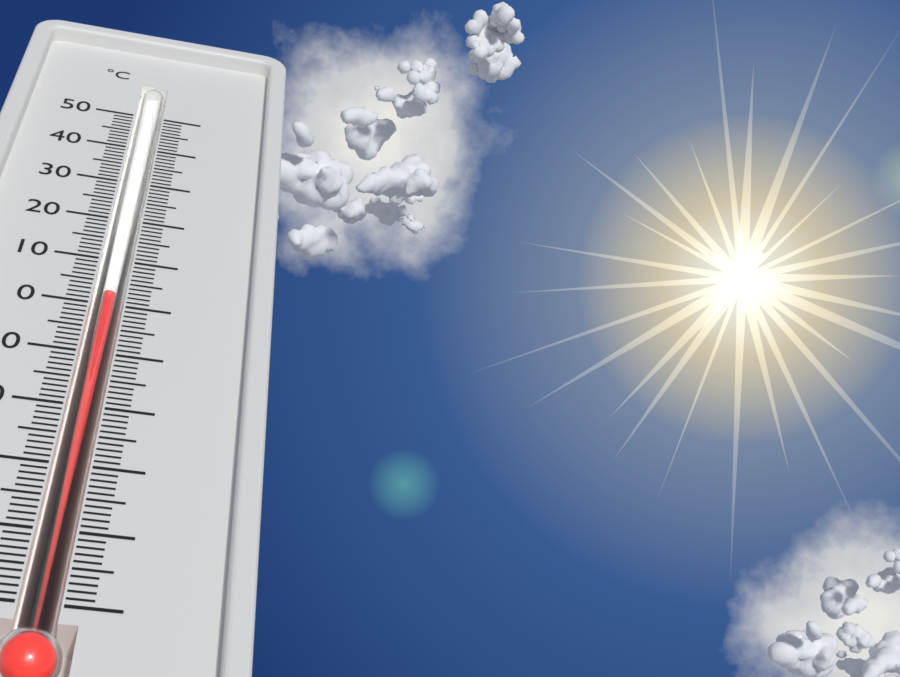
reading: 3 °C
